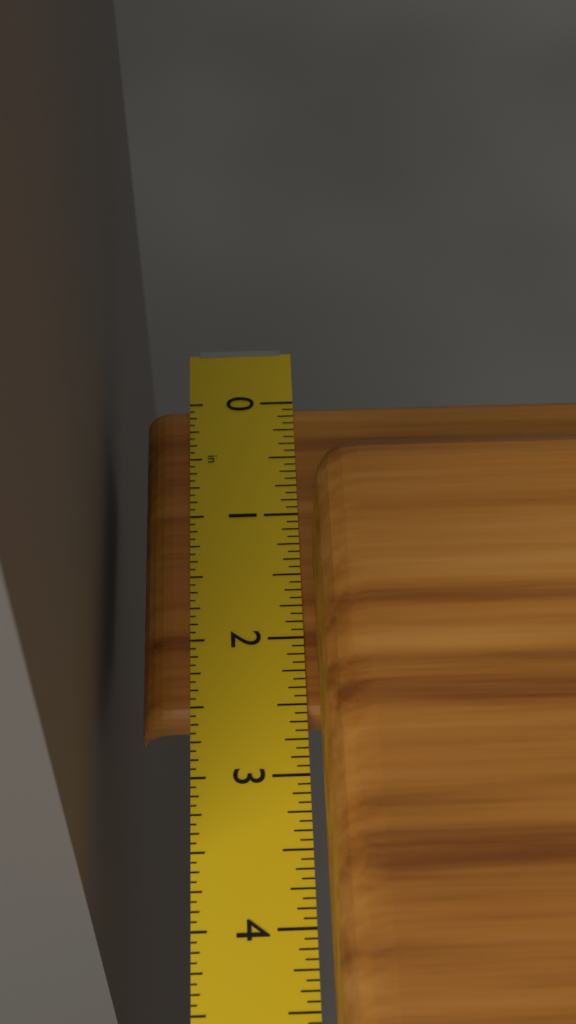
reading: 2.5625 in
